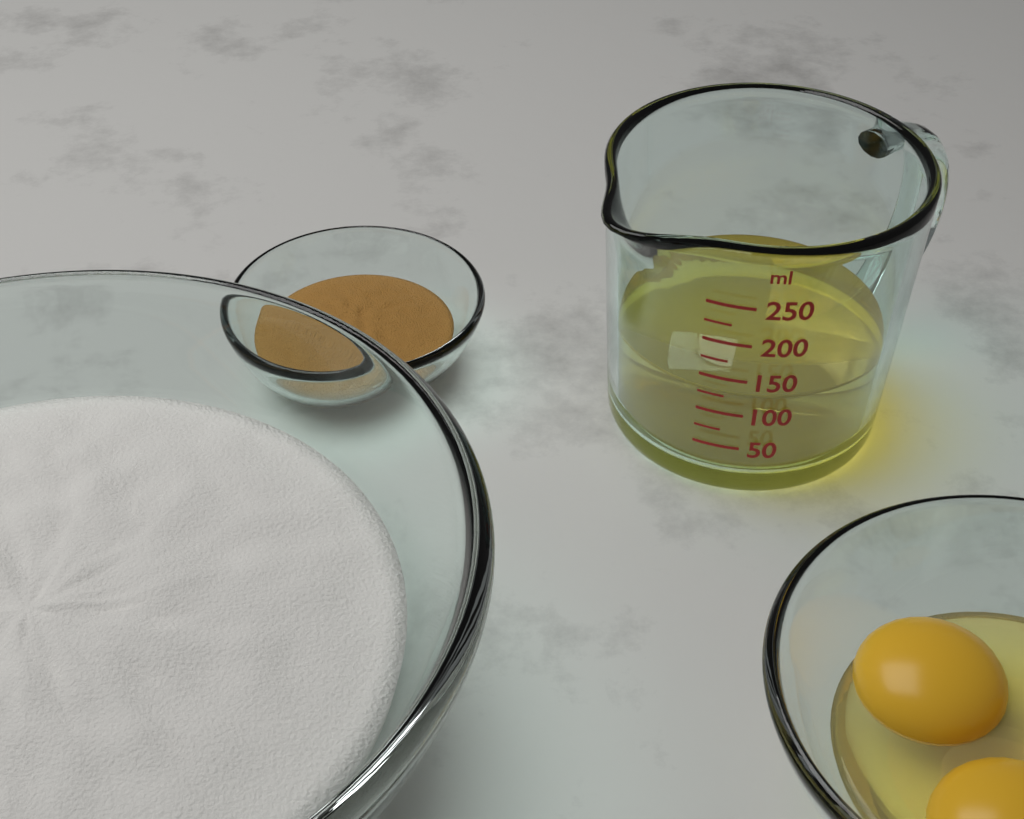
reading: 125 ml
